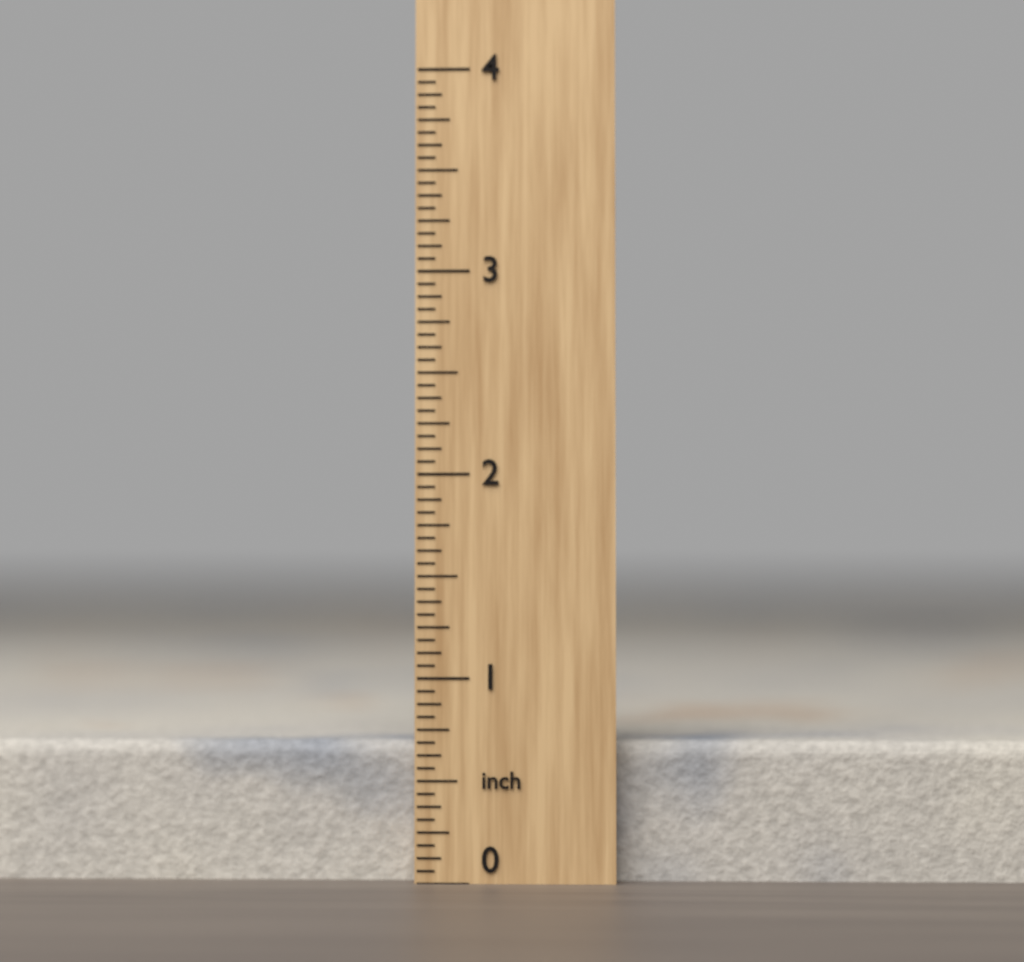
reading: 0.6875 inch
